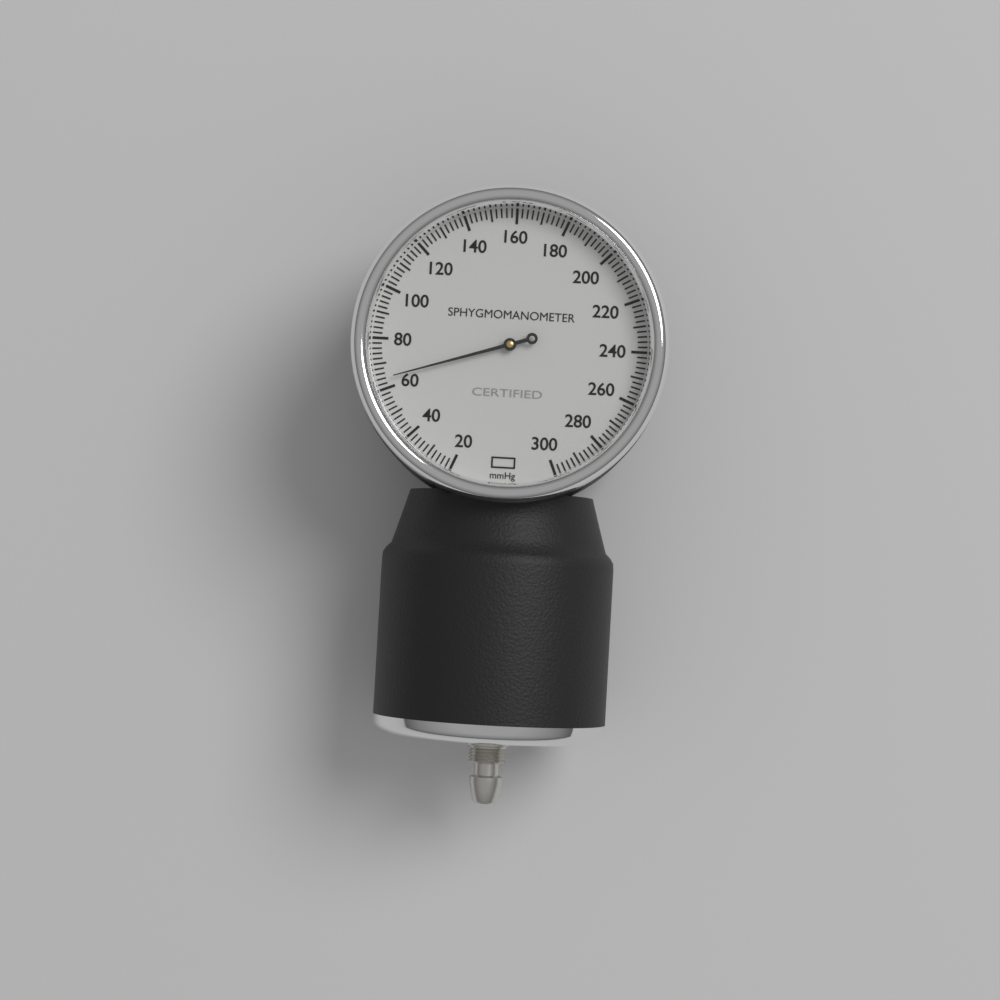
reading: 64 mmHg
